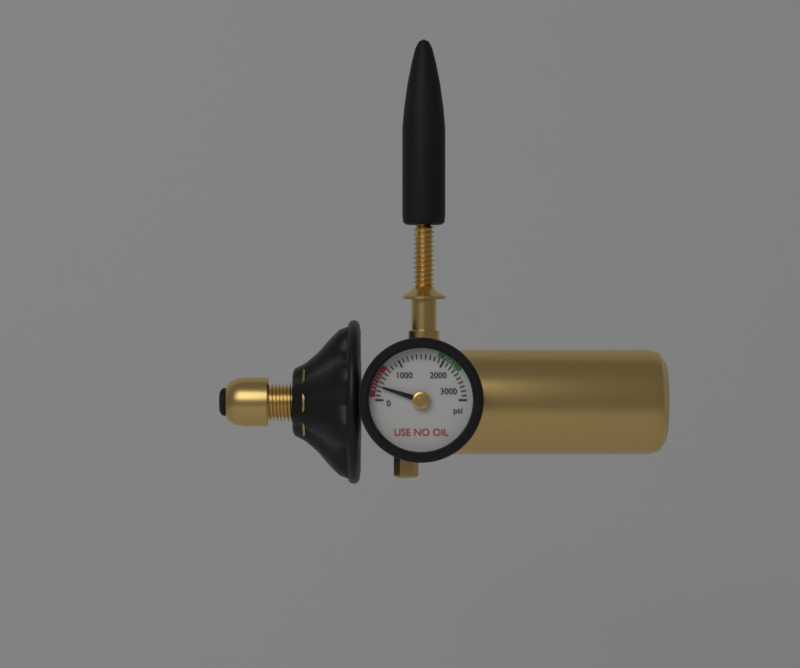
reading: 300 psi
